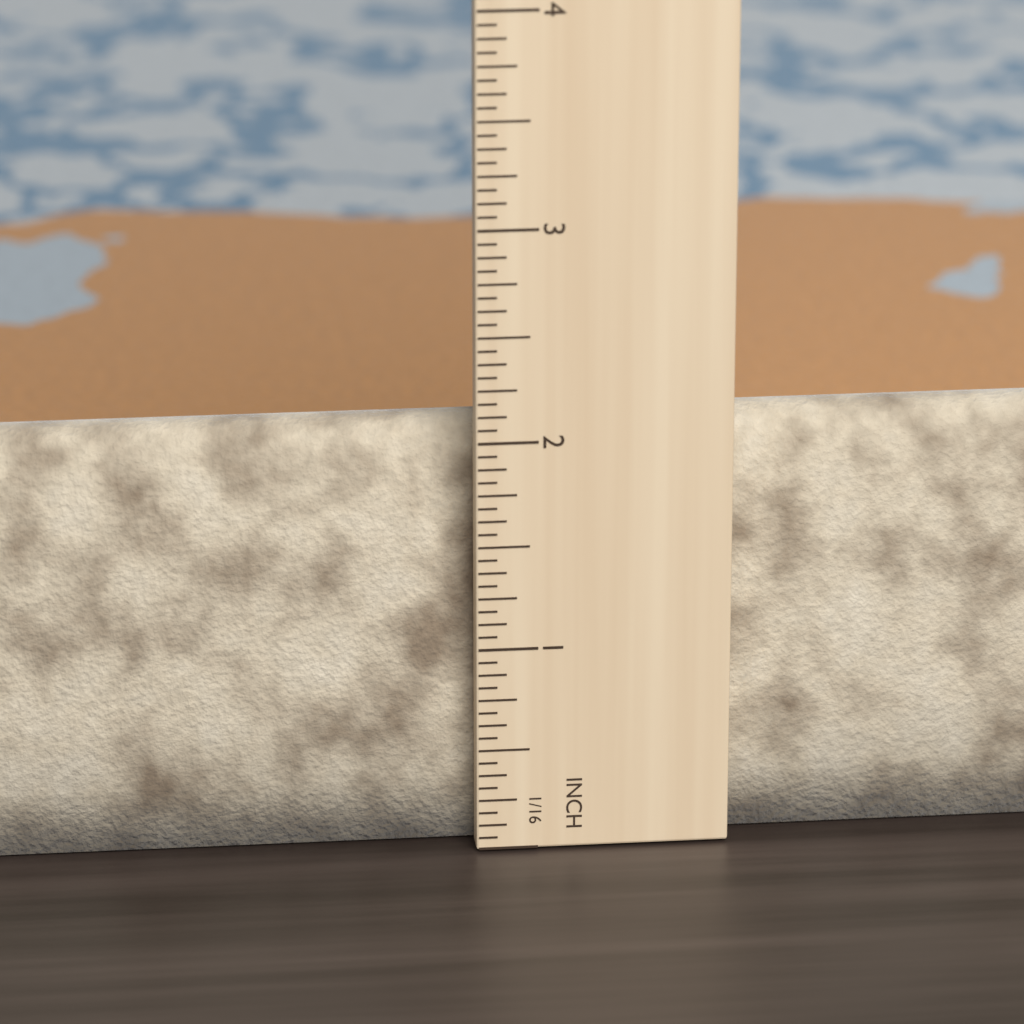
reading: 2.0000 in
